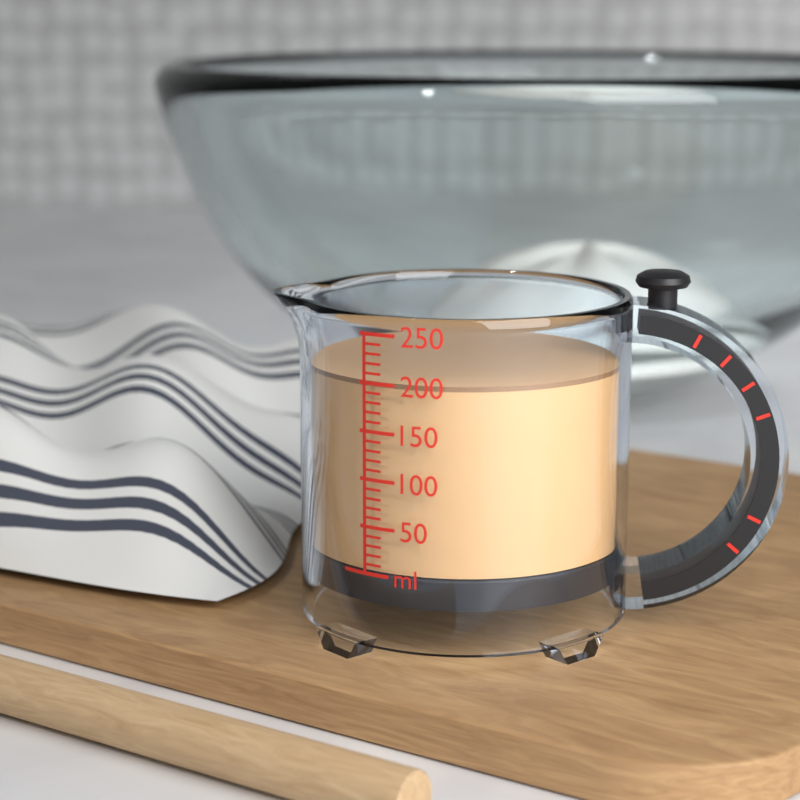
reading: 200 ml
